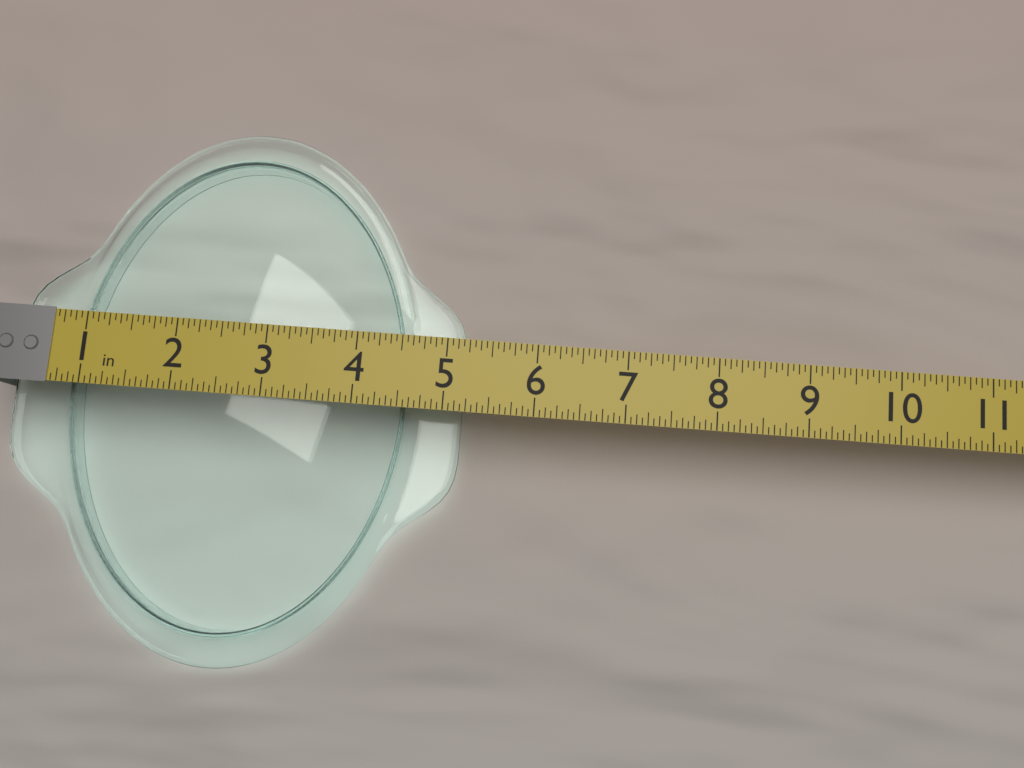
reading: 5.1875 in
